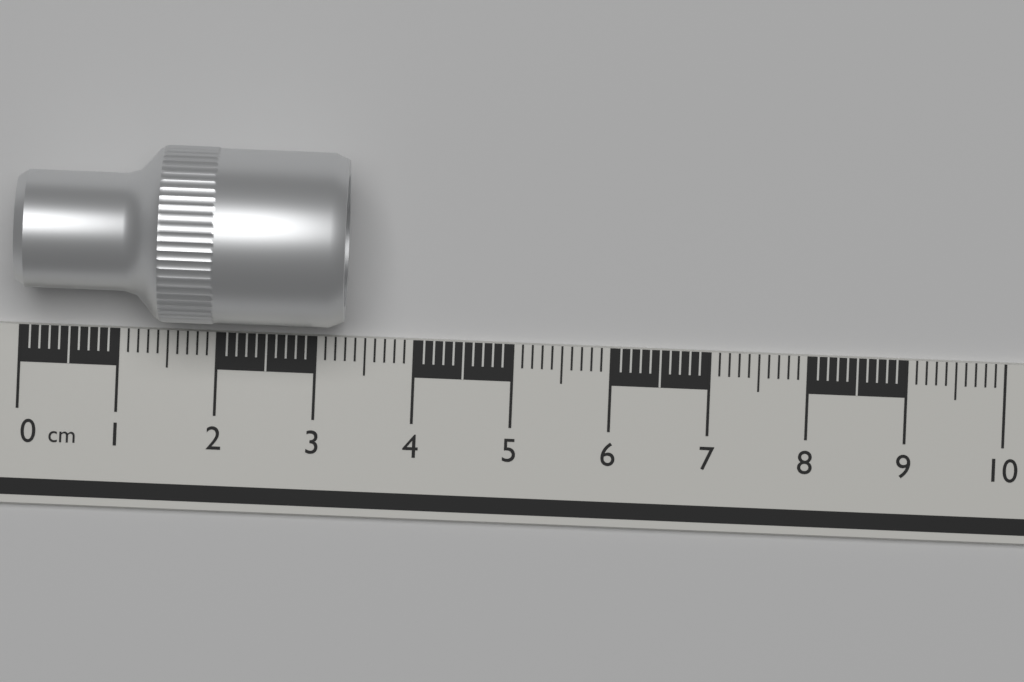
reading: 3.3 cm
